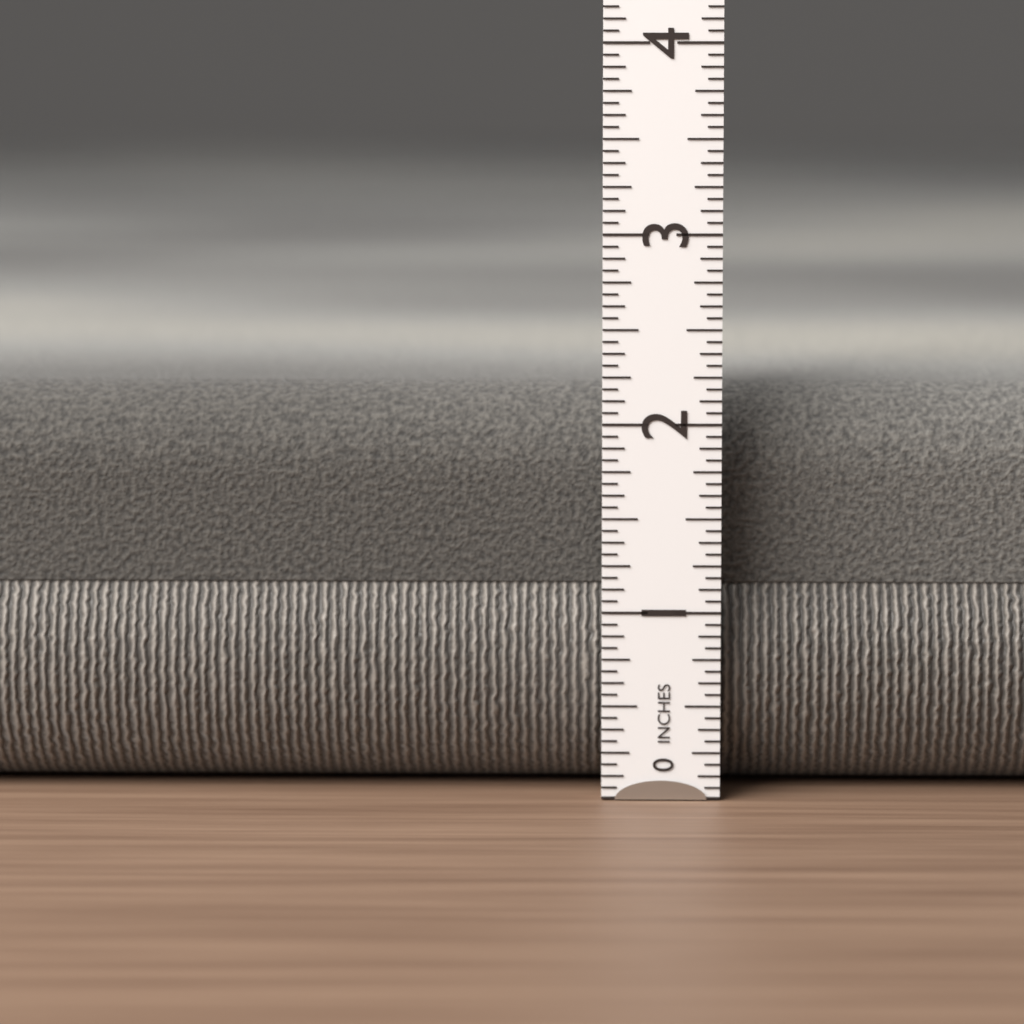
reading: 2.1875 in
